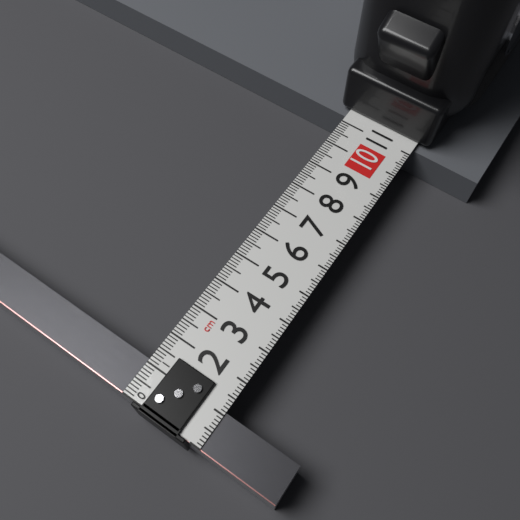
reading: 1.1 cm
